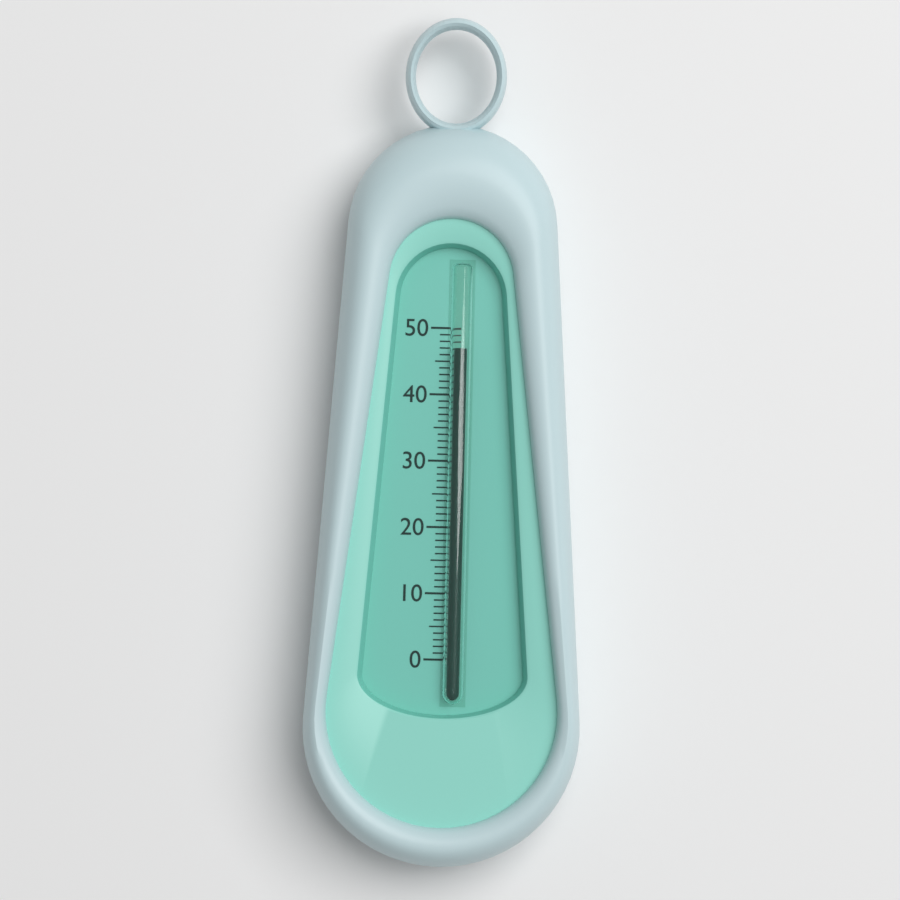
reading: 47 (no unit)
